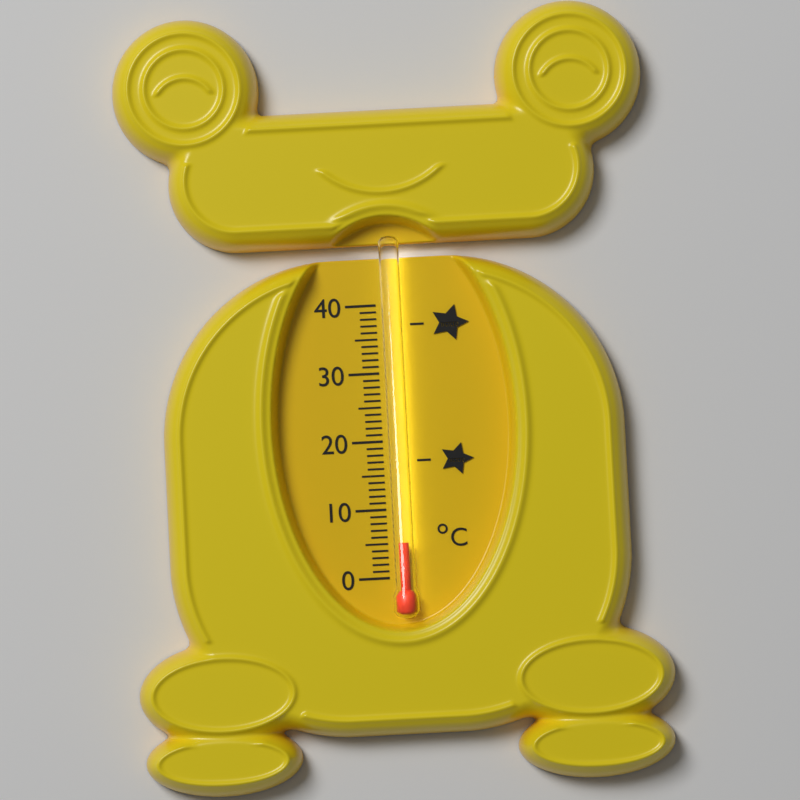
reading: 5 °C
